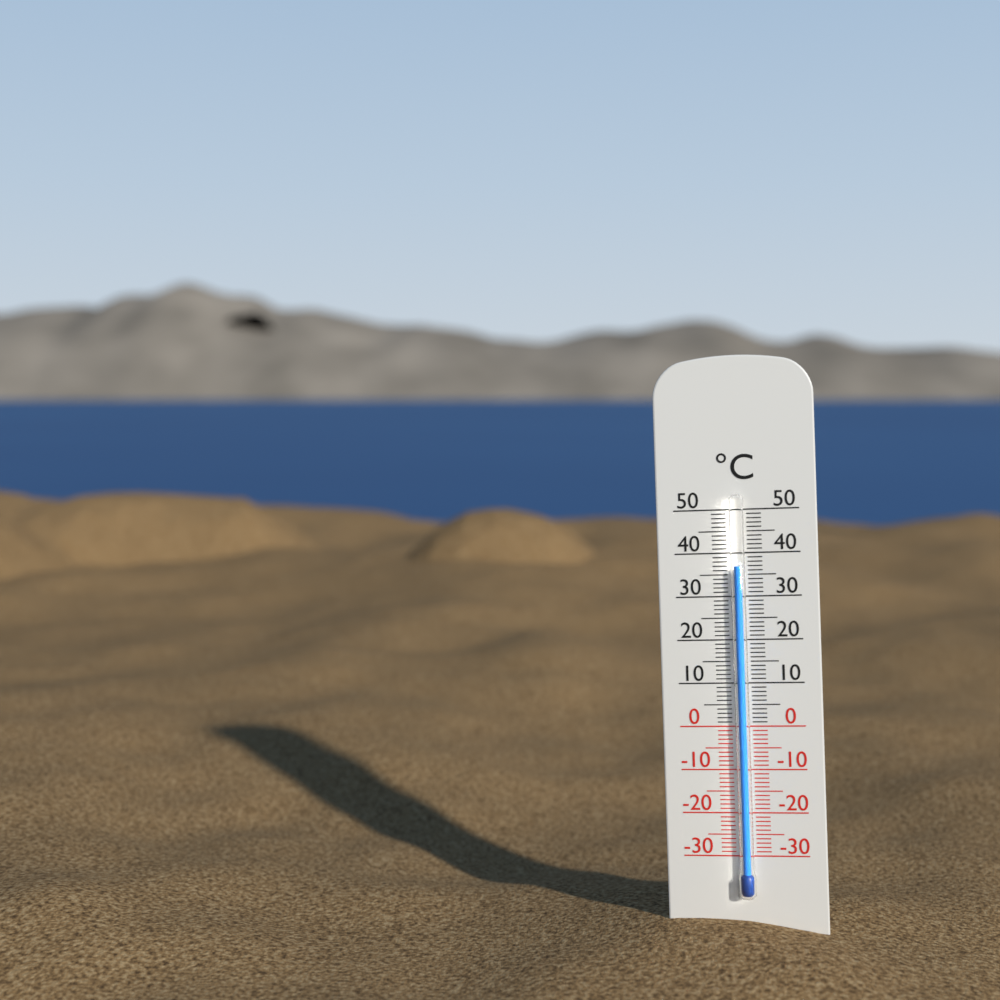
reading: 37 °C
